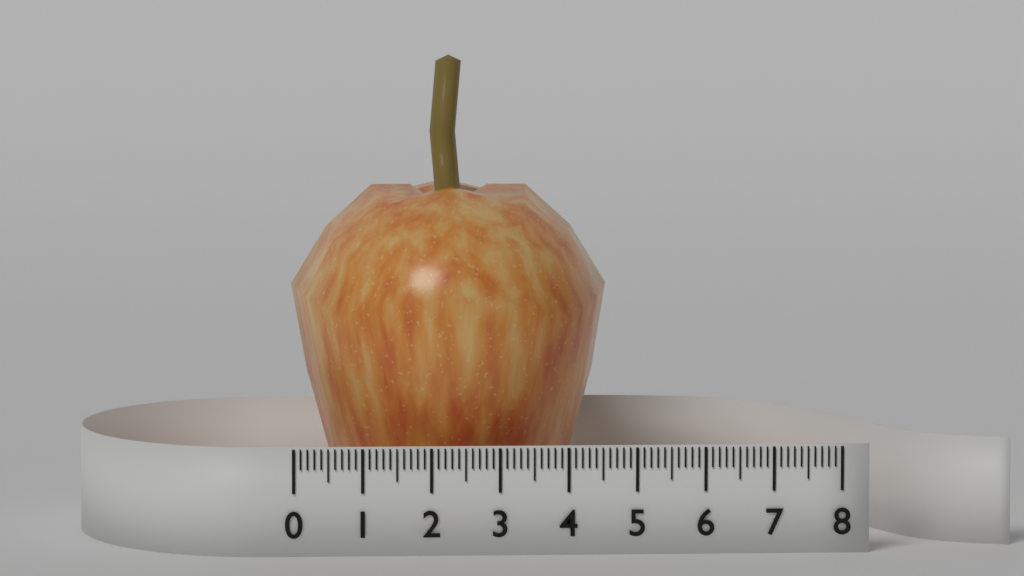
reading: 4.8 (no unit)
